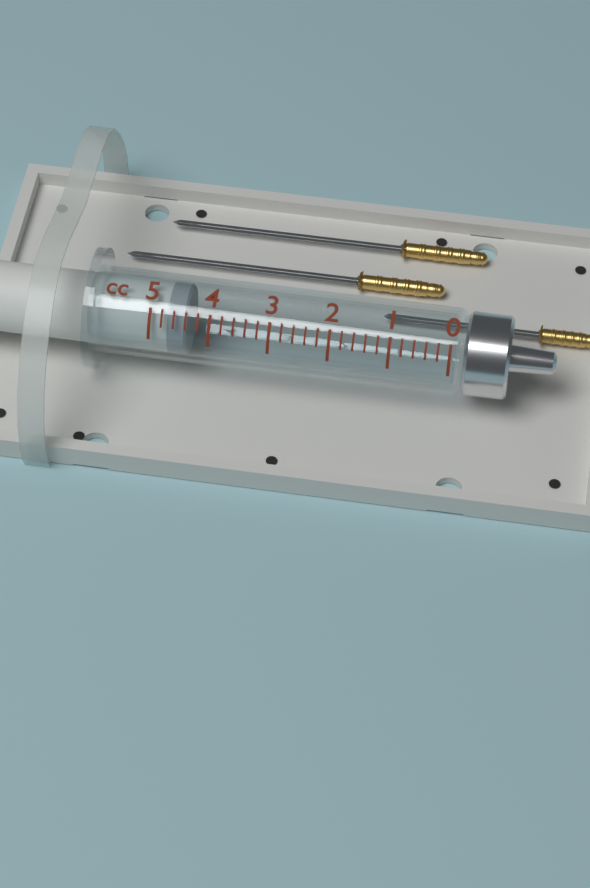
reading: 4.4 cc
